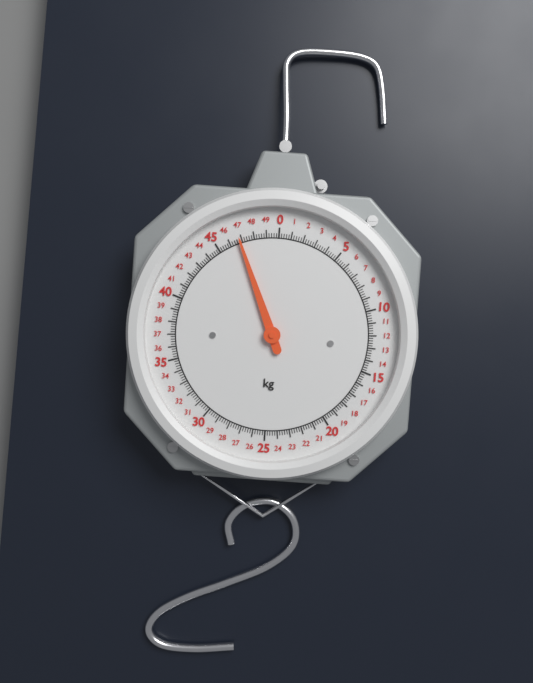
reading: 46.8 kg
